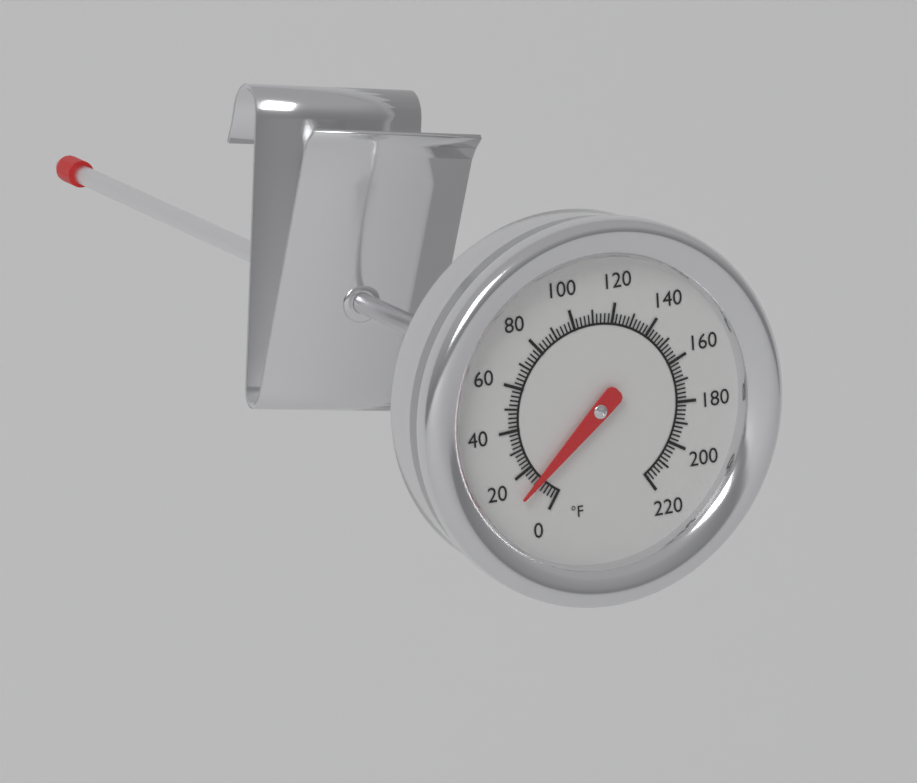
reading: 12 °F
